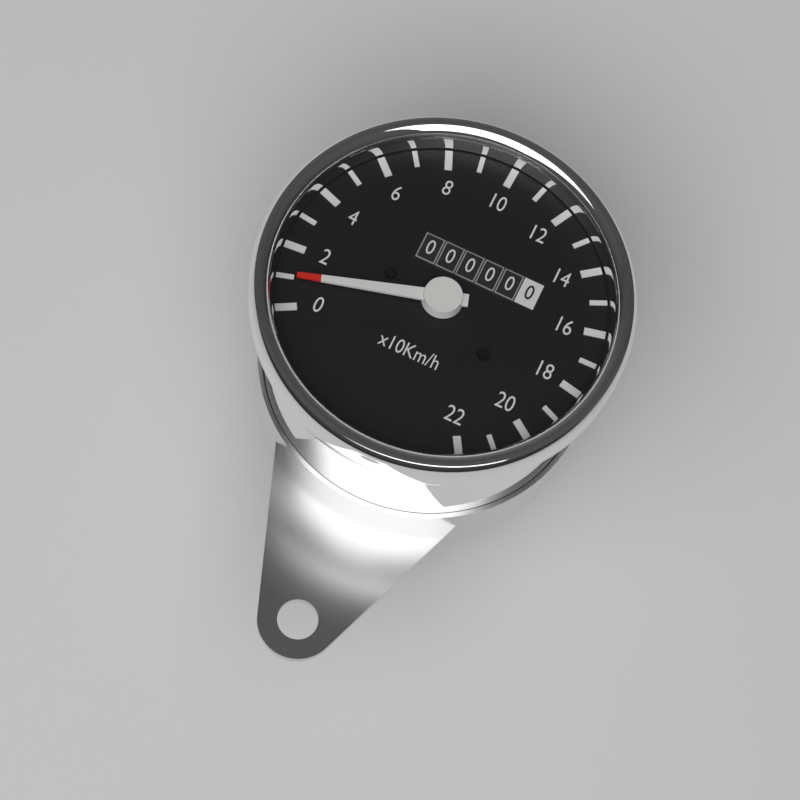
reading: 10 km/h
